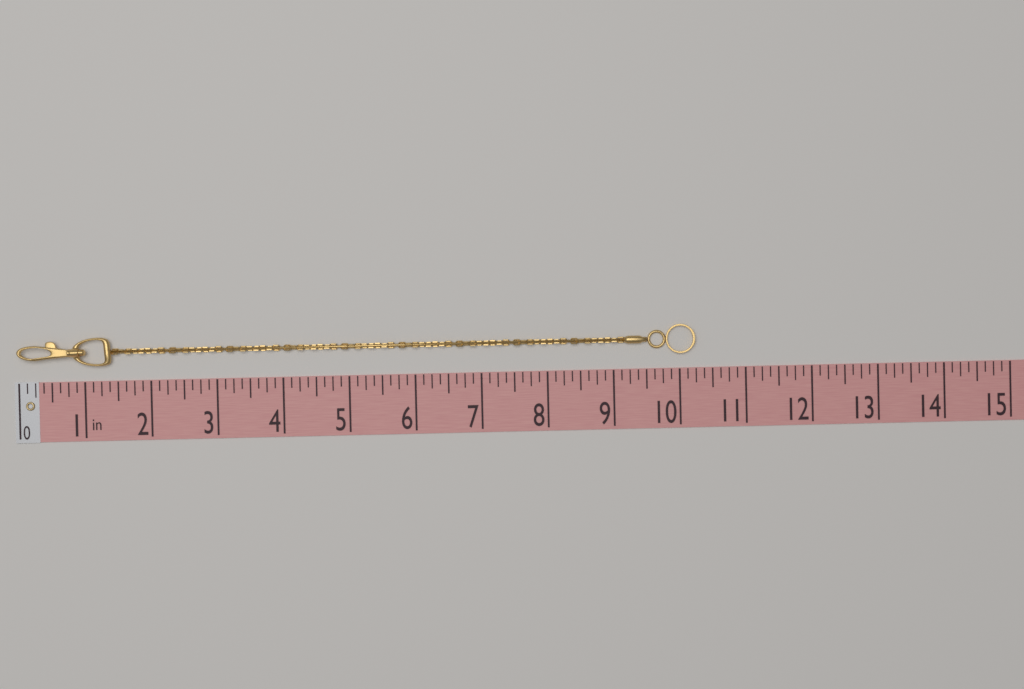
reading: 10.250 in
